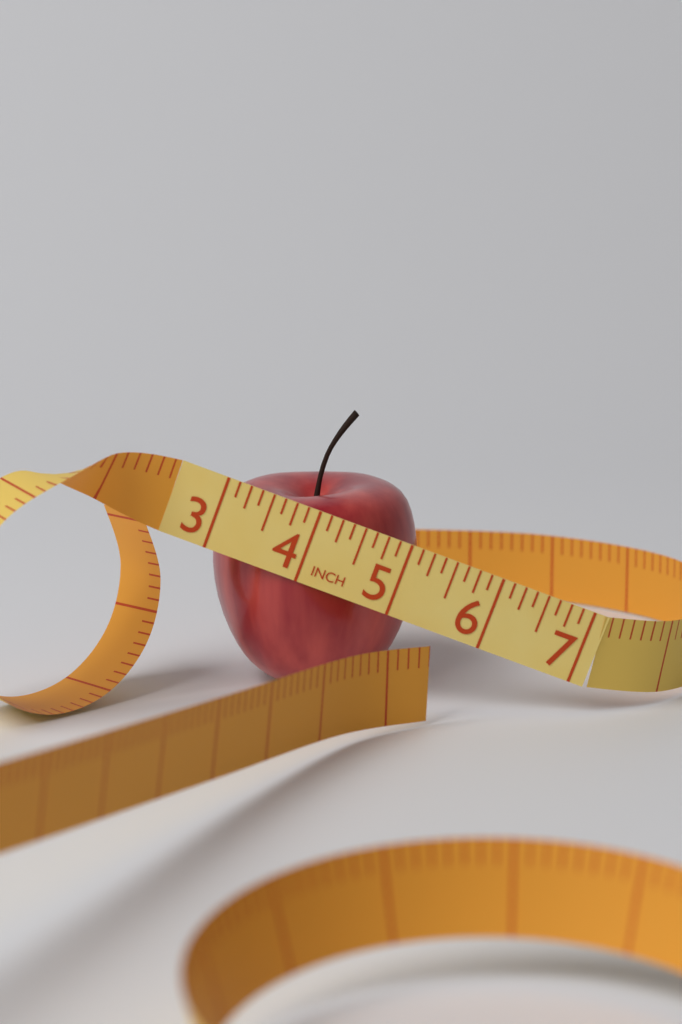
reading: 5.250 in
